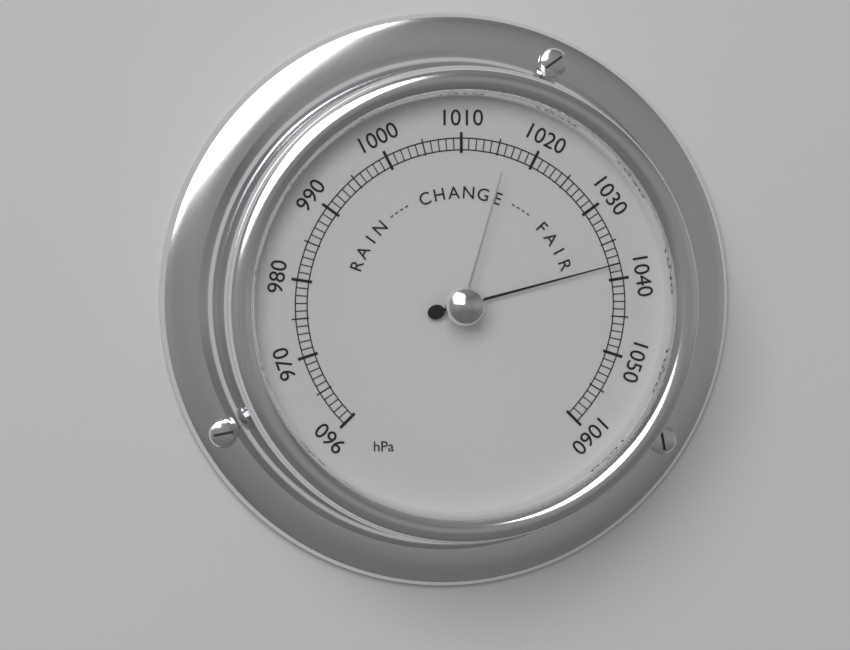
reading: 1038 hPa
